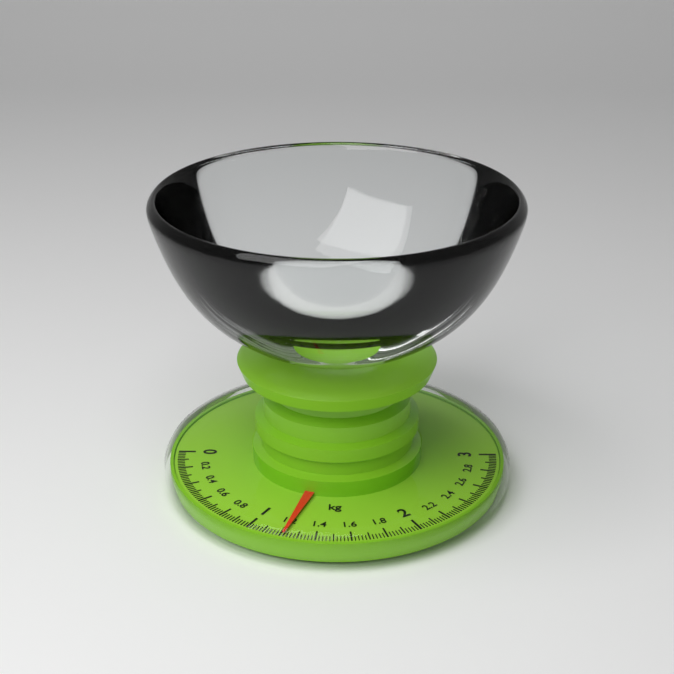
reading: 1.22 kg
